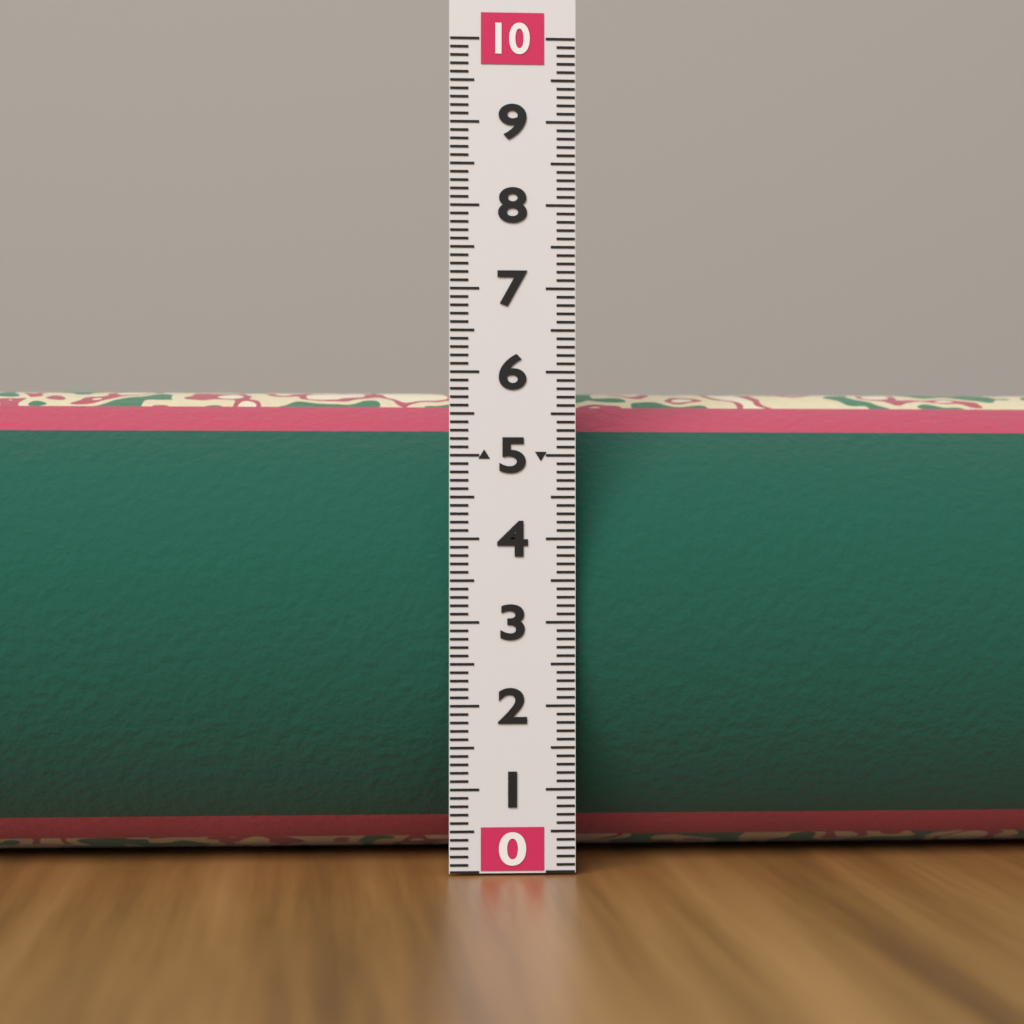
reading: 5.9 (no unit)
